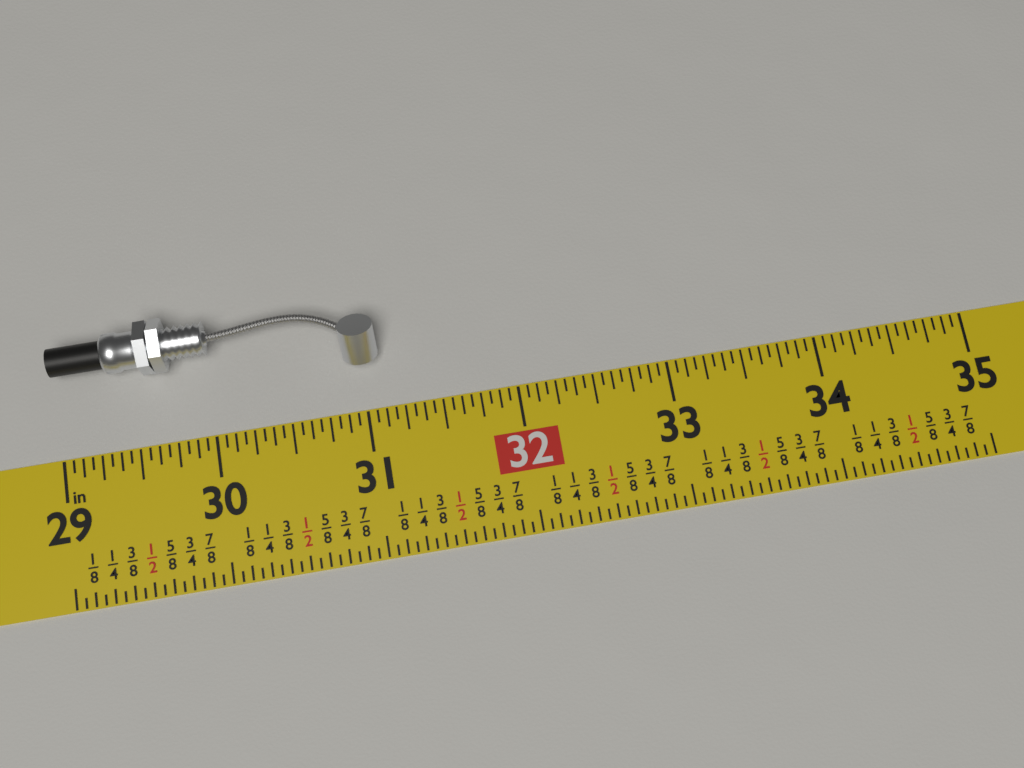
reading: 31.1250 in
